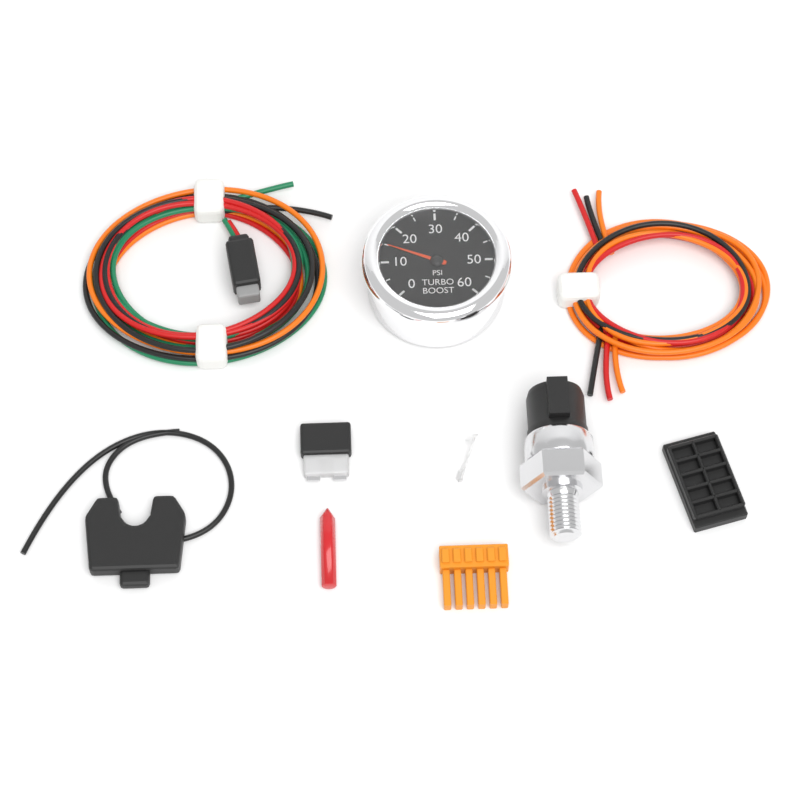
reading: 15 psi
